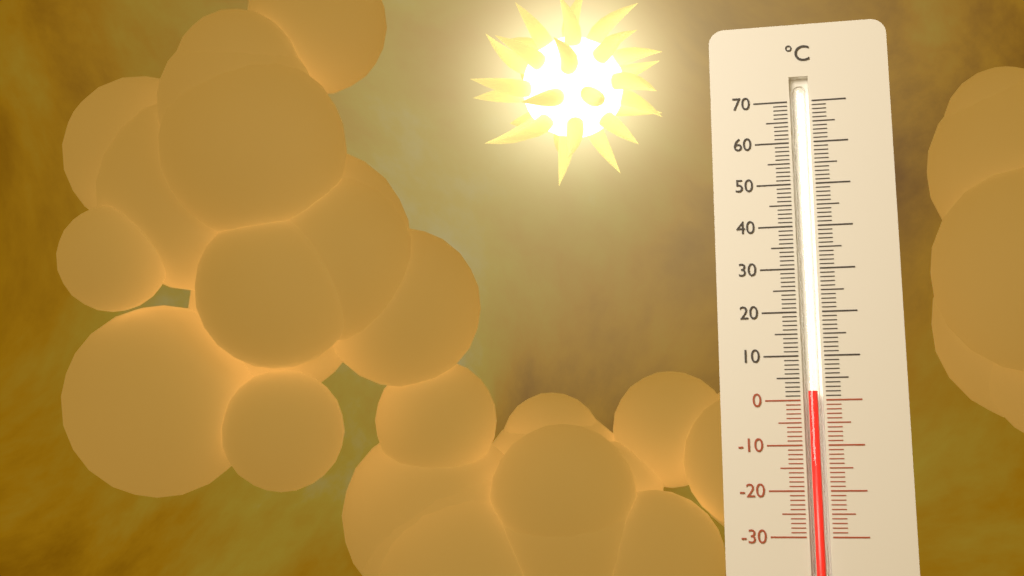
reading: 2 °C
